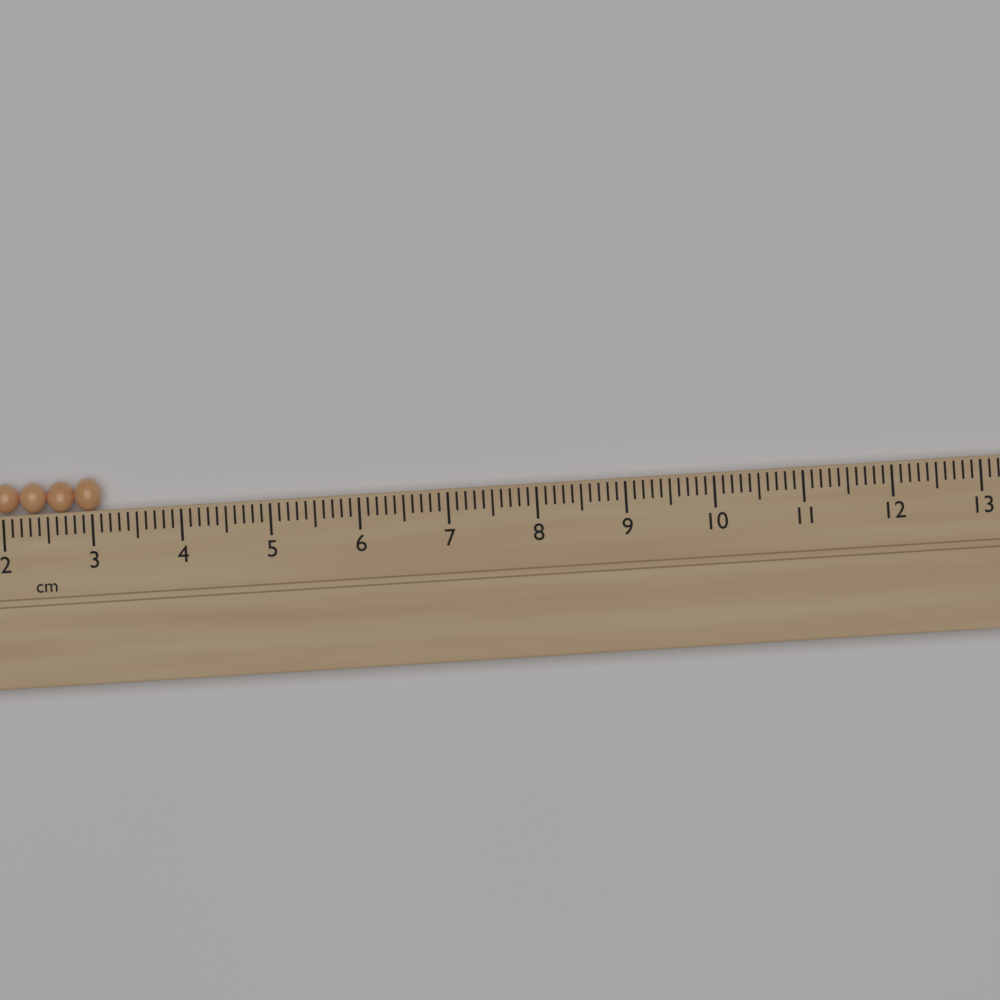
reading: 3.1 cm
